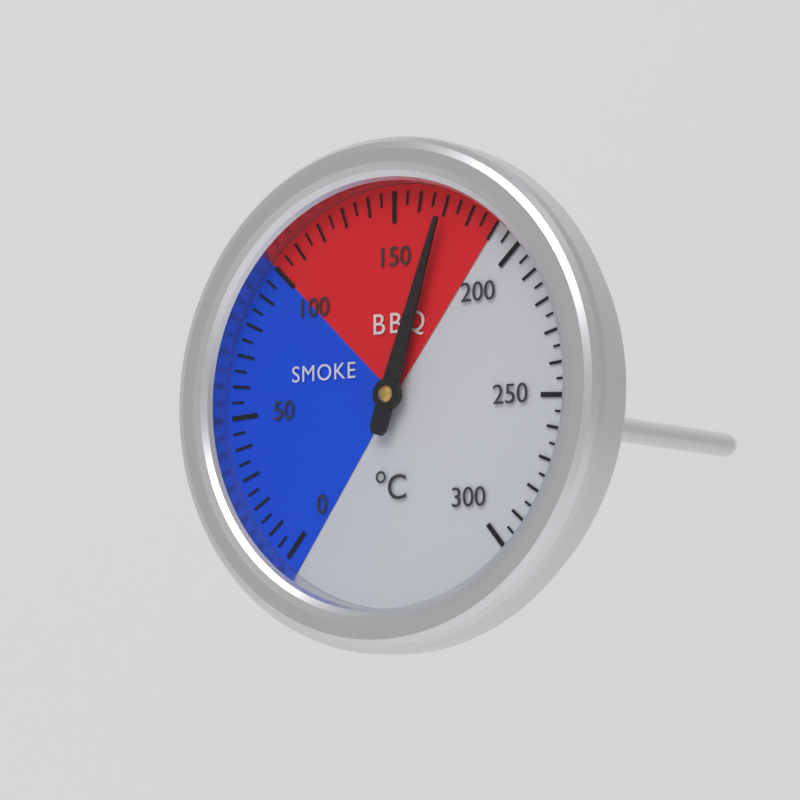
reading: 170 °C
